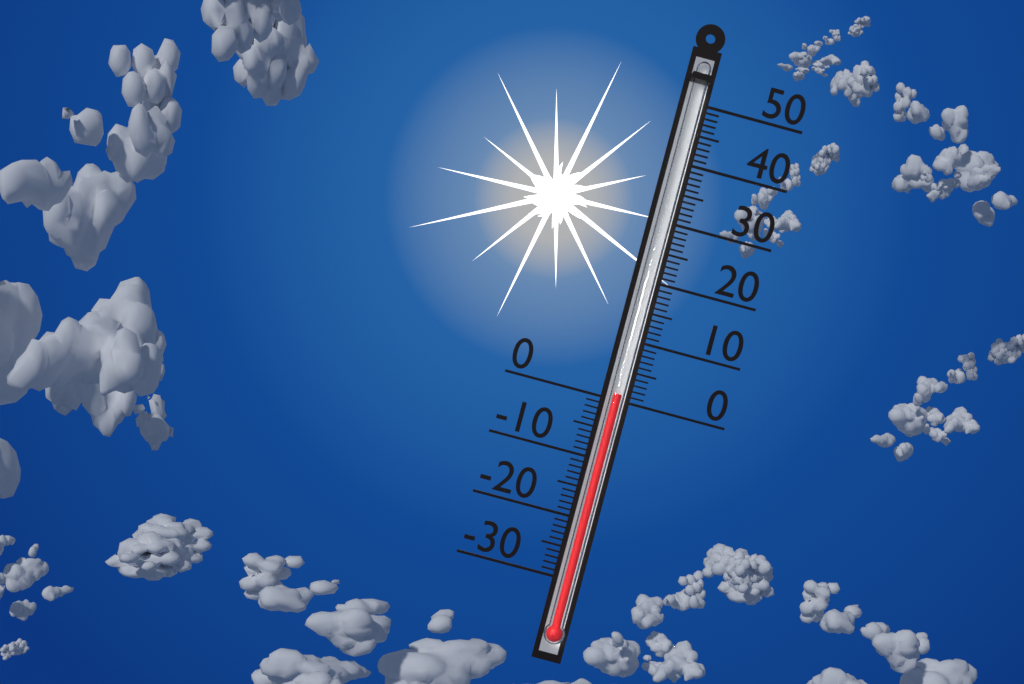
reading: 1 (no unit)
